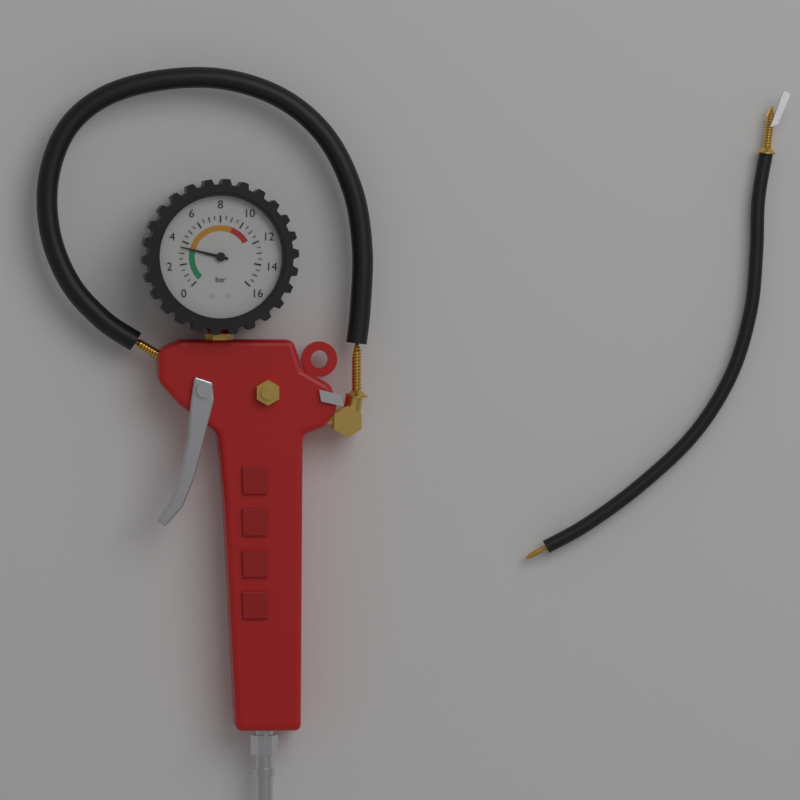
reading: 3.5 bar
